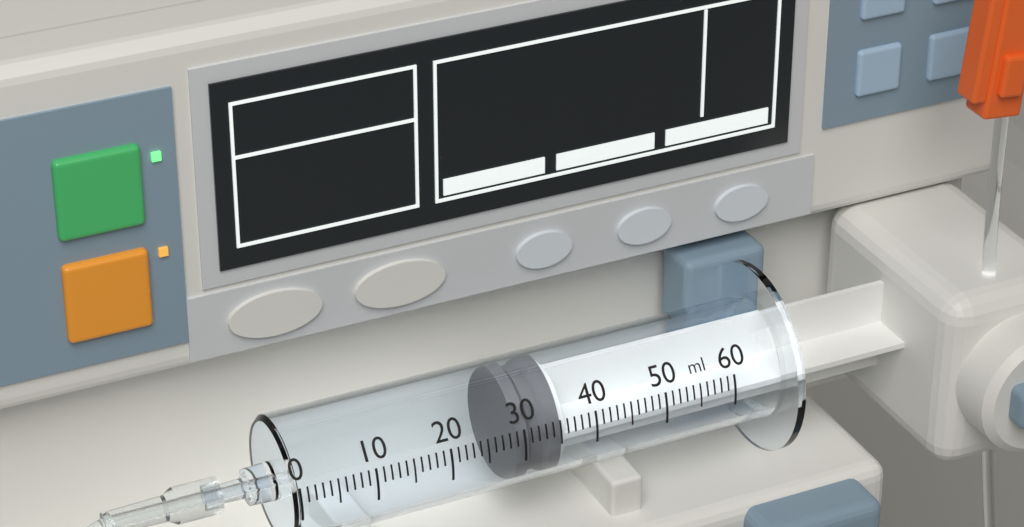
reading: 29 ml
